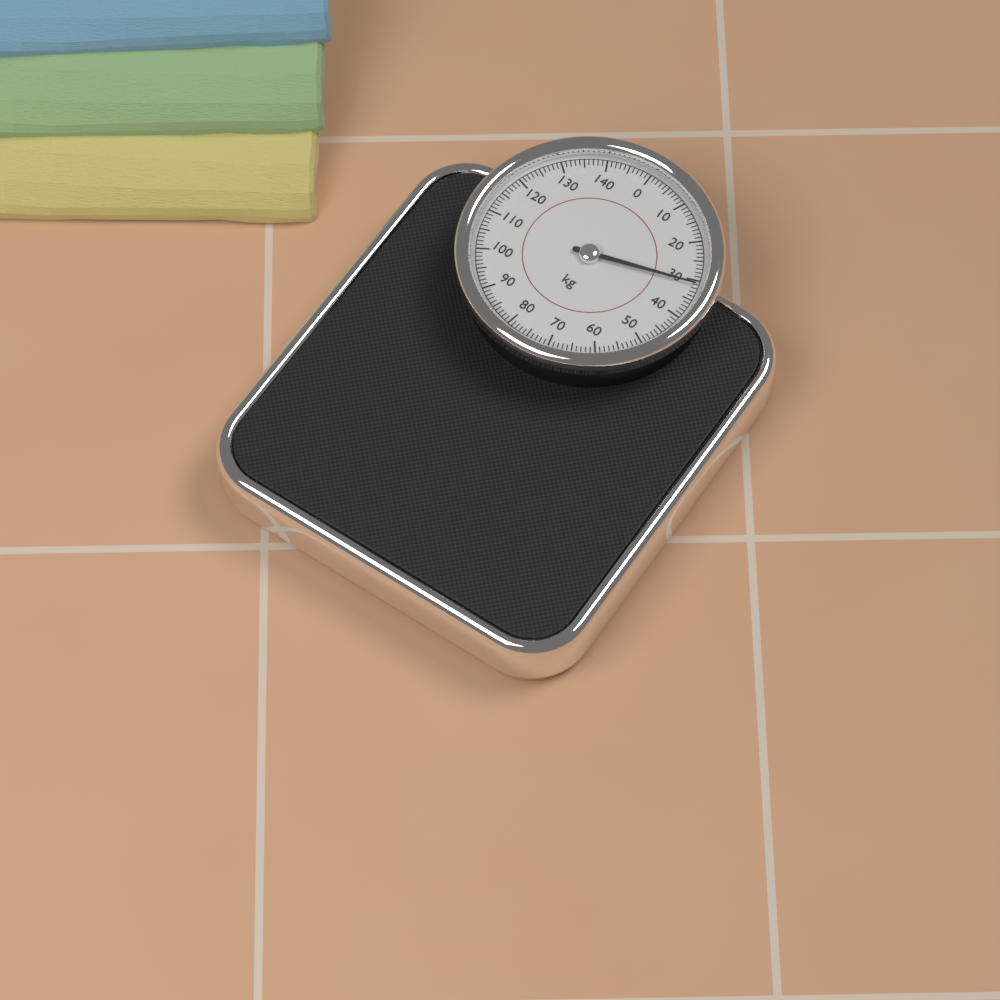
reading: 31 kg
